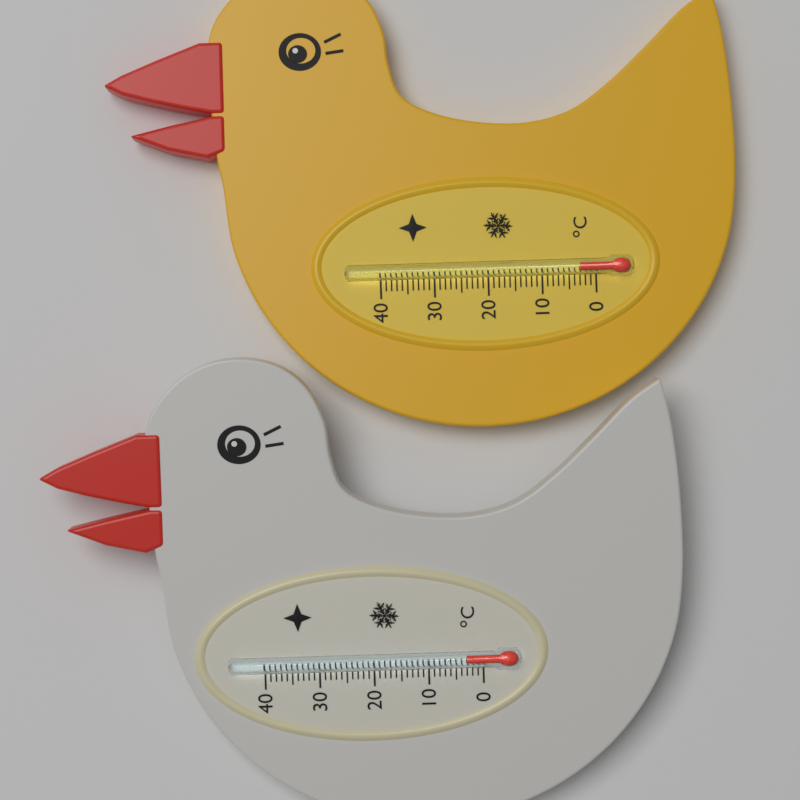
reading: 3 °C
